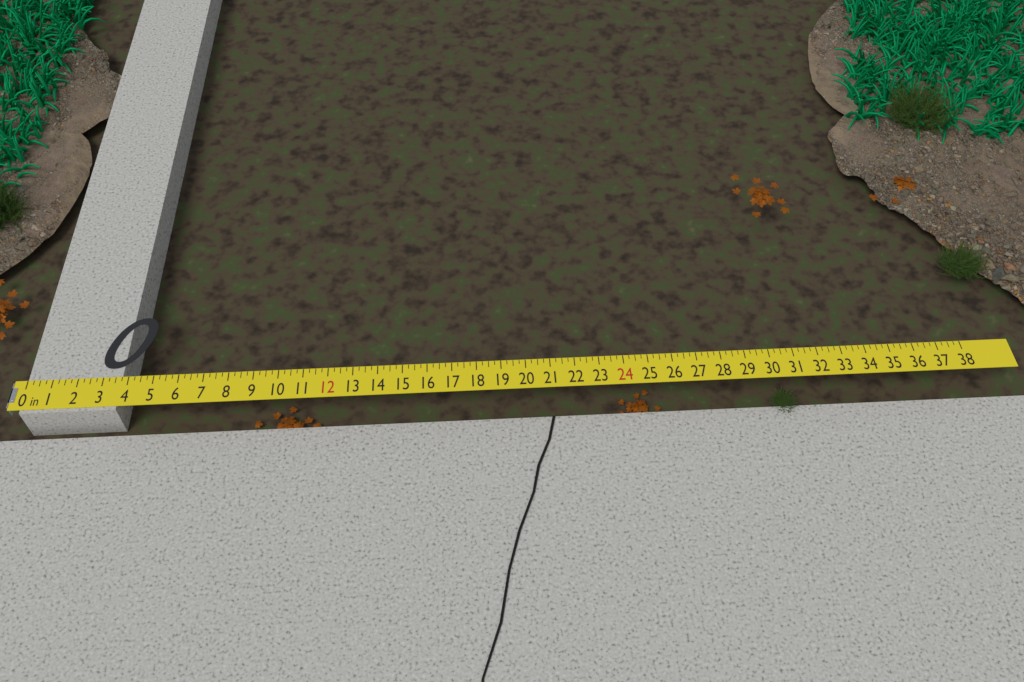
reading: 3.75 in
